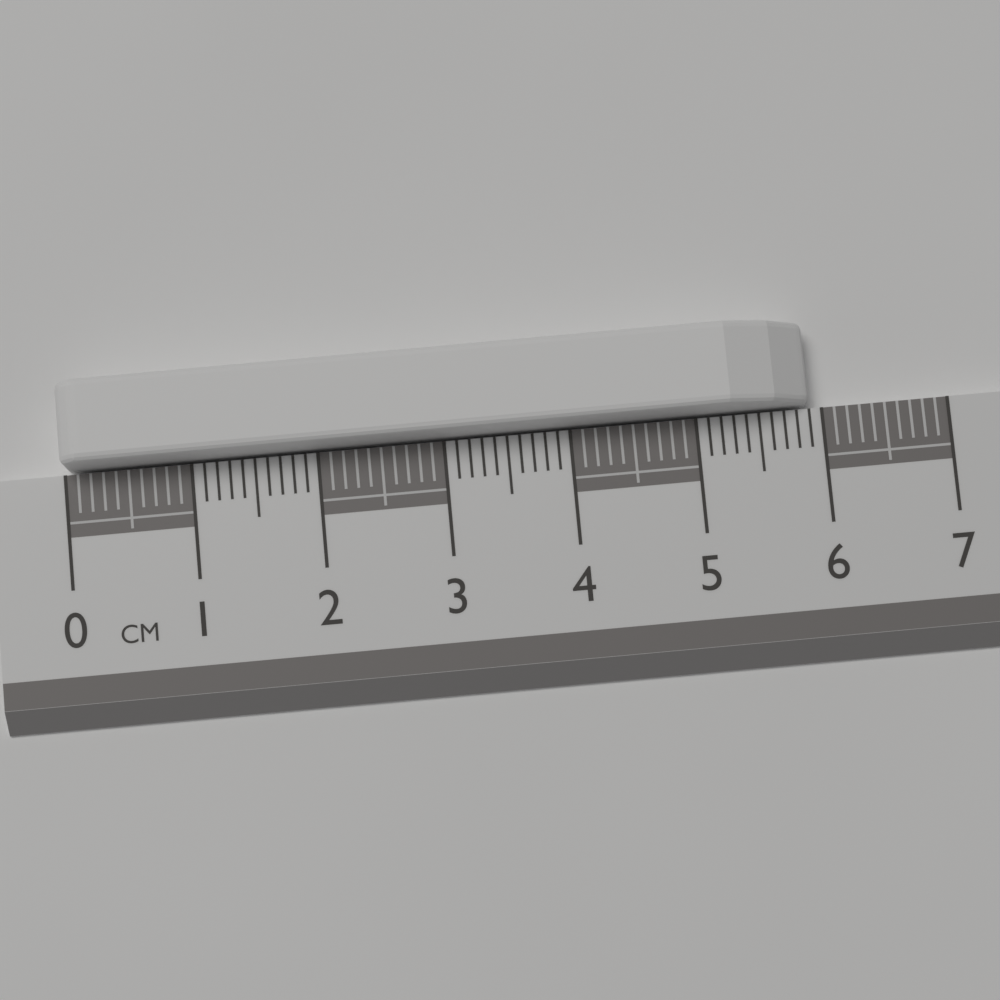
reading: 5.9 cm
